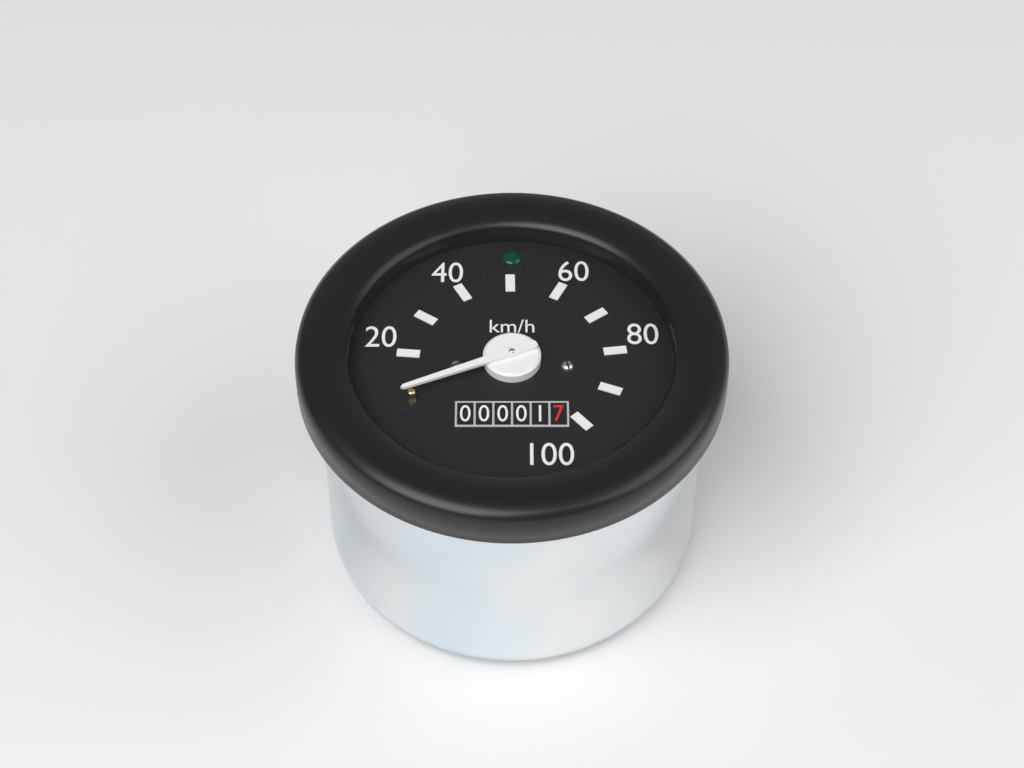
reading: 10 km/h
